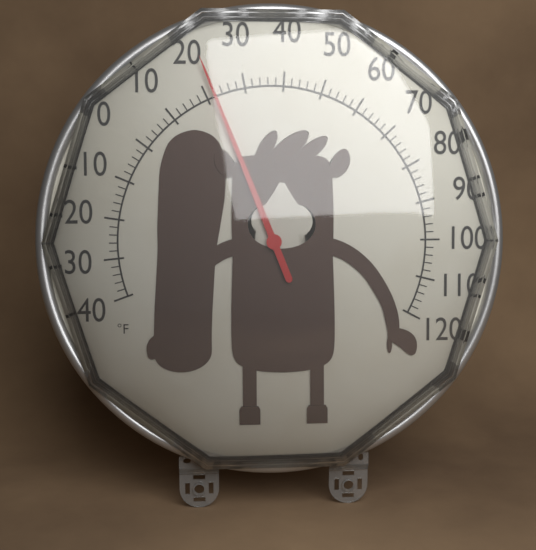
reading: 22 °F
